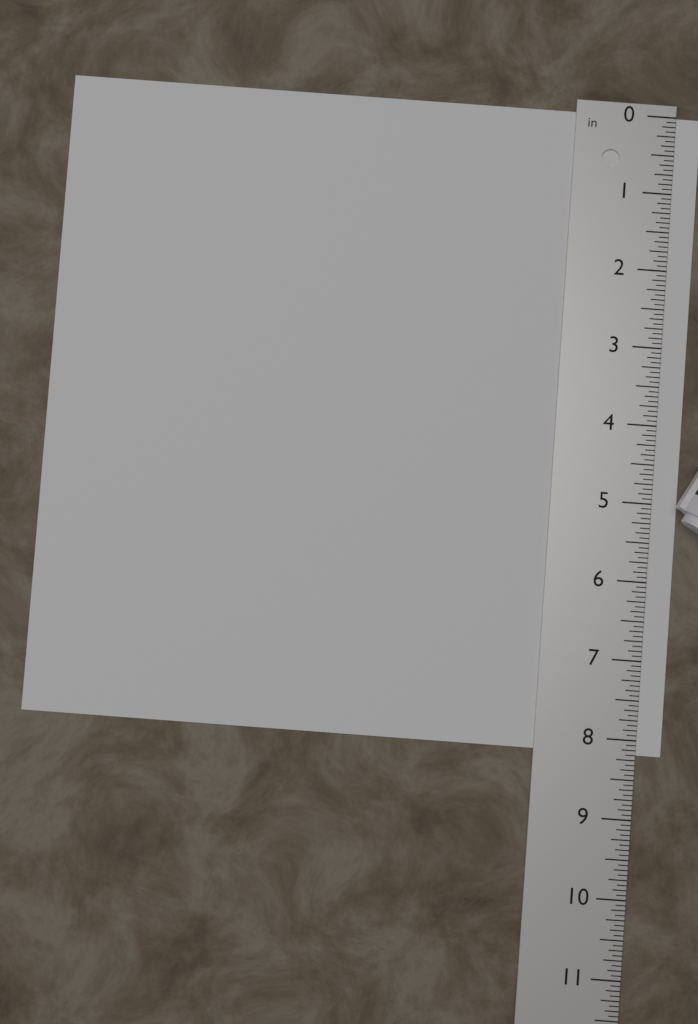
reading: 8.1875 in
